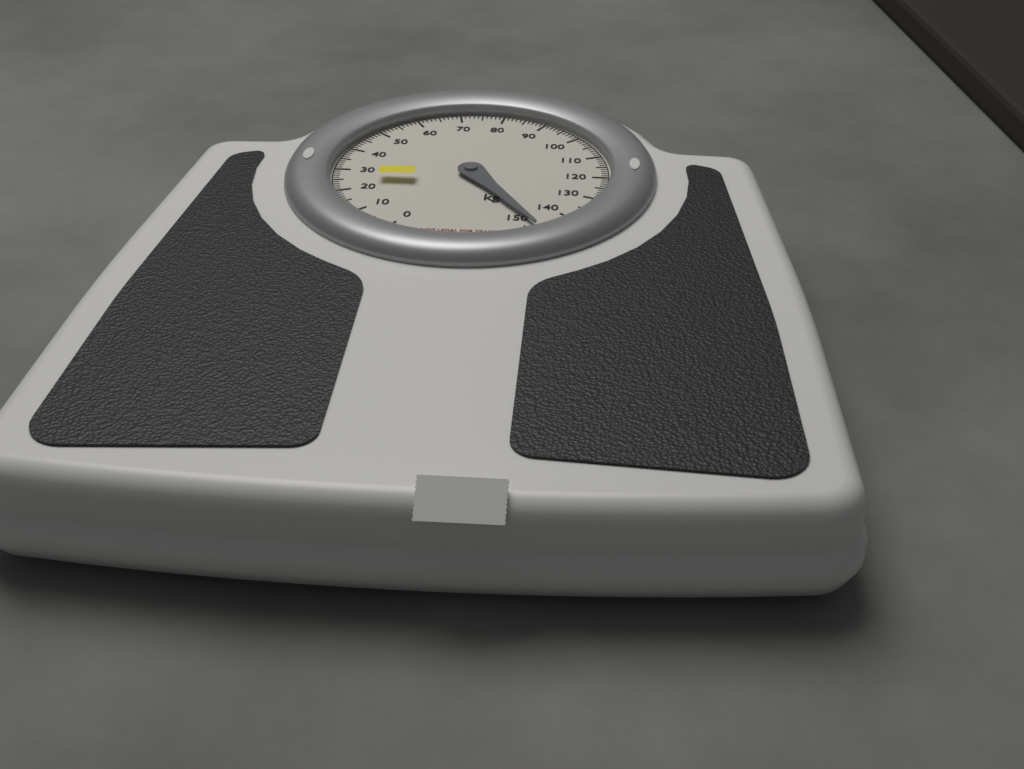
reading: 148 kg
